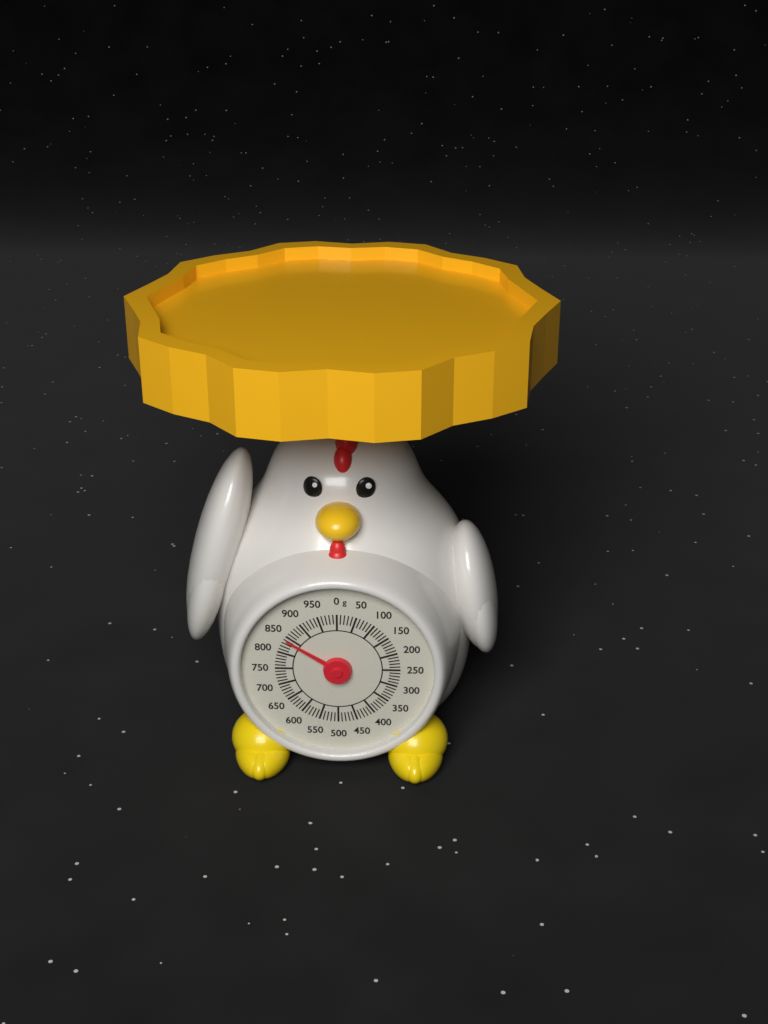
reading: 840 g
